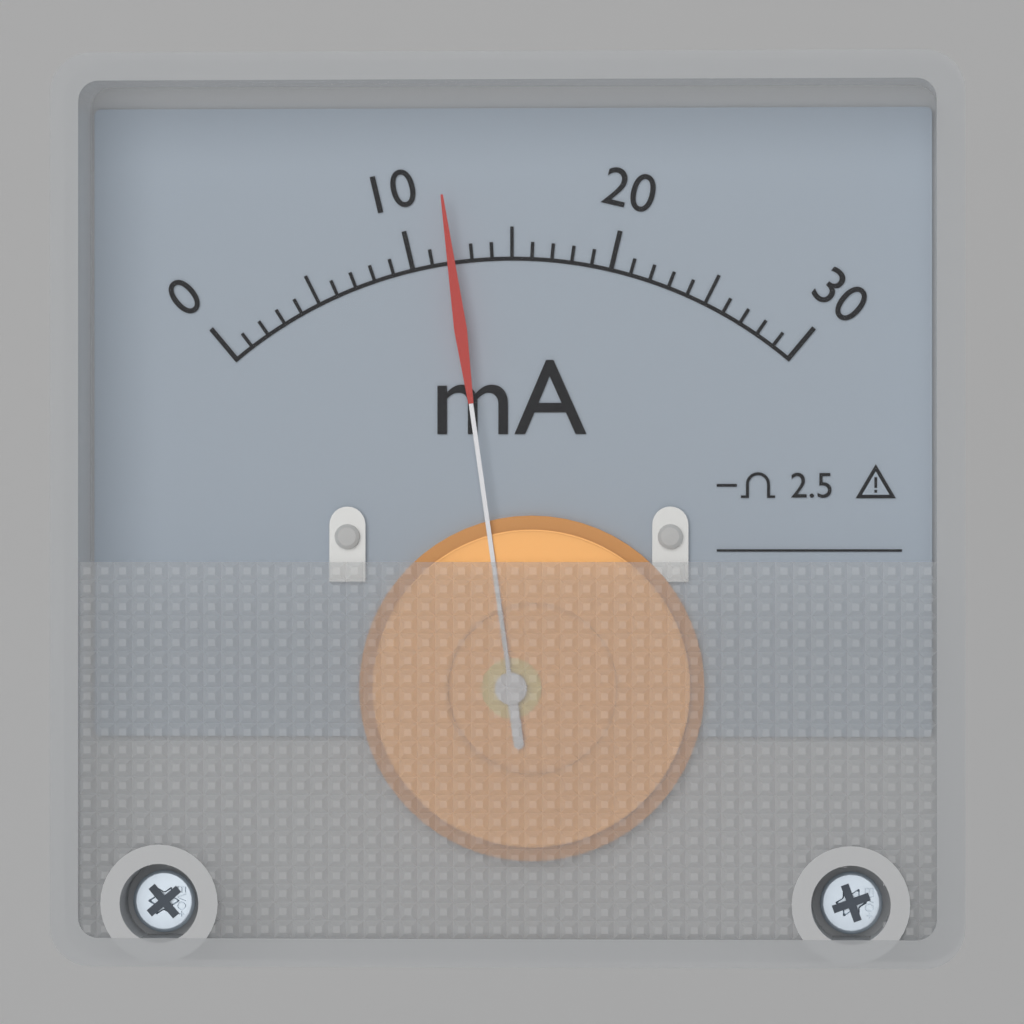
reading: 12 mA
